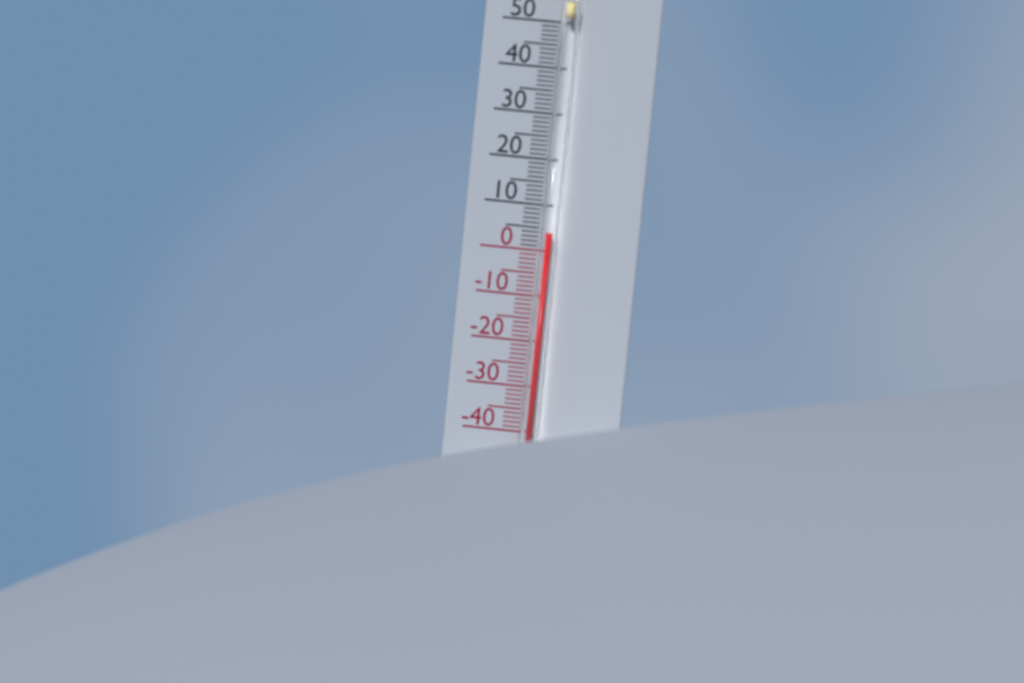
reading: 4 °C
